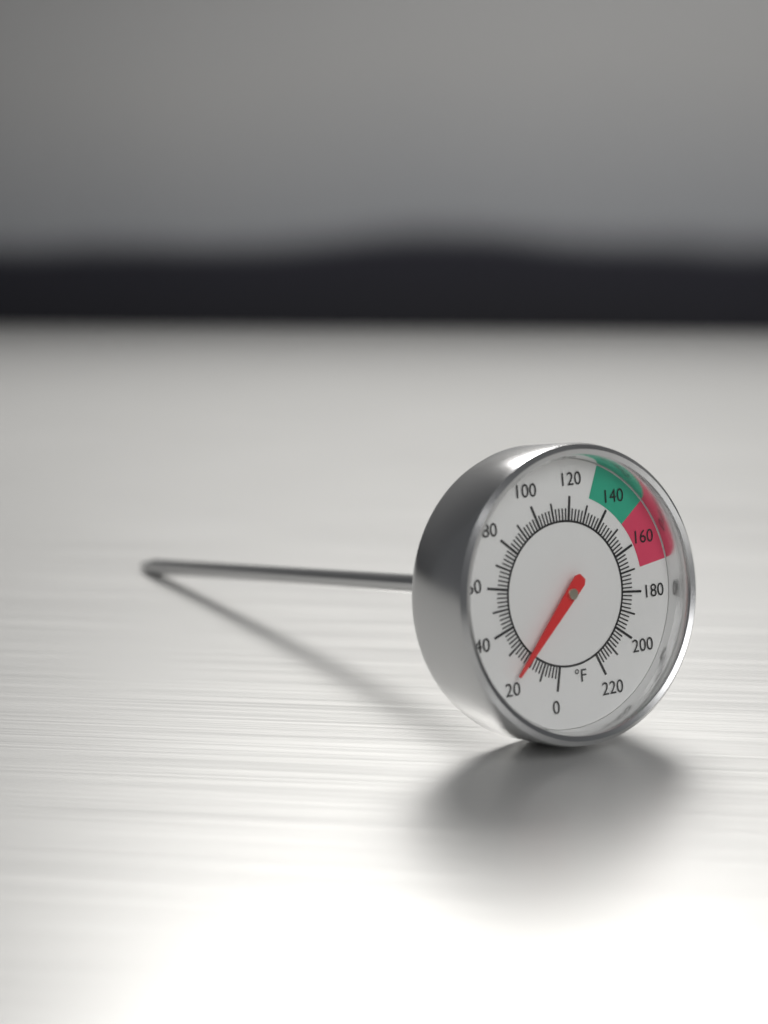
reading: 22 °F
